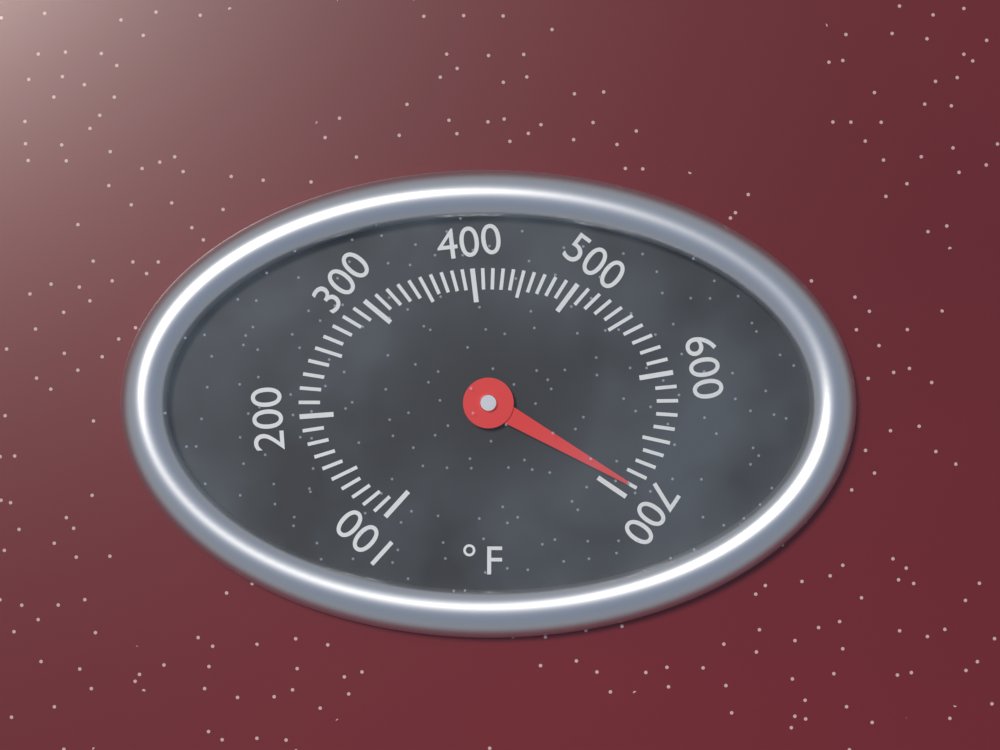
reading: 690 °F
